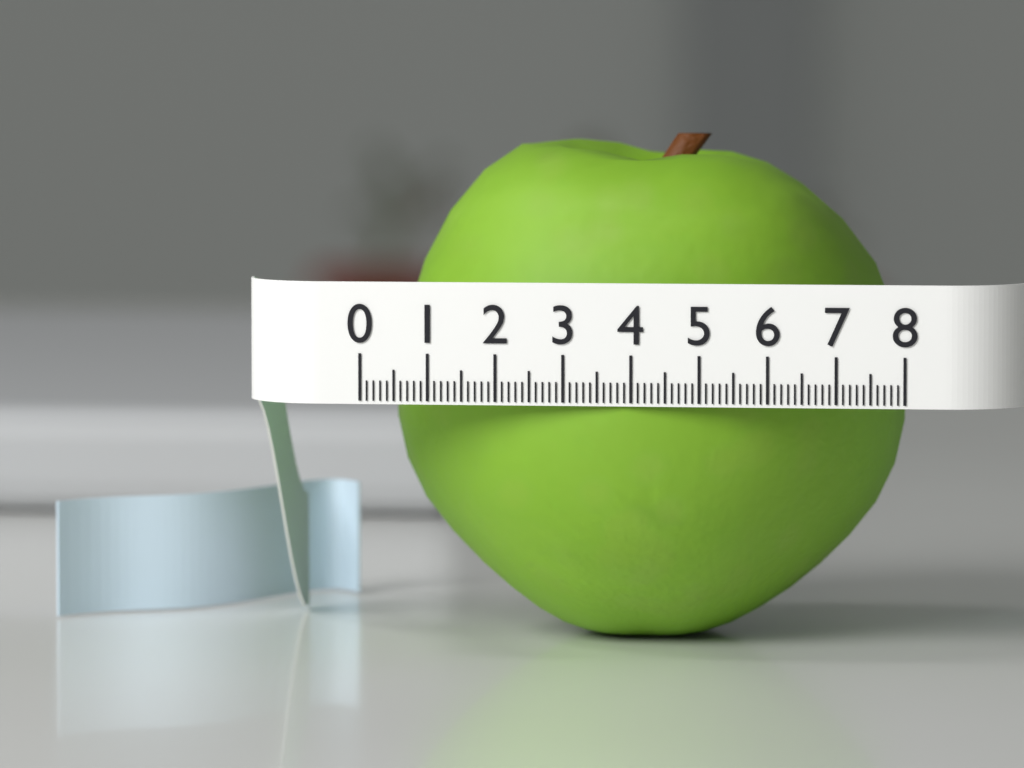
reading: 7.8 (no unit)
